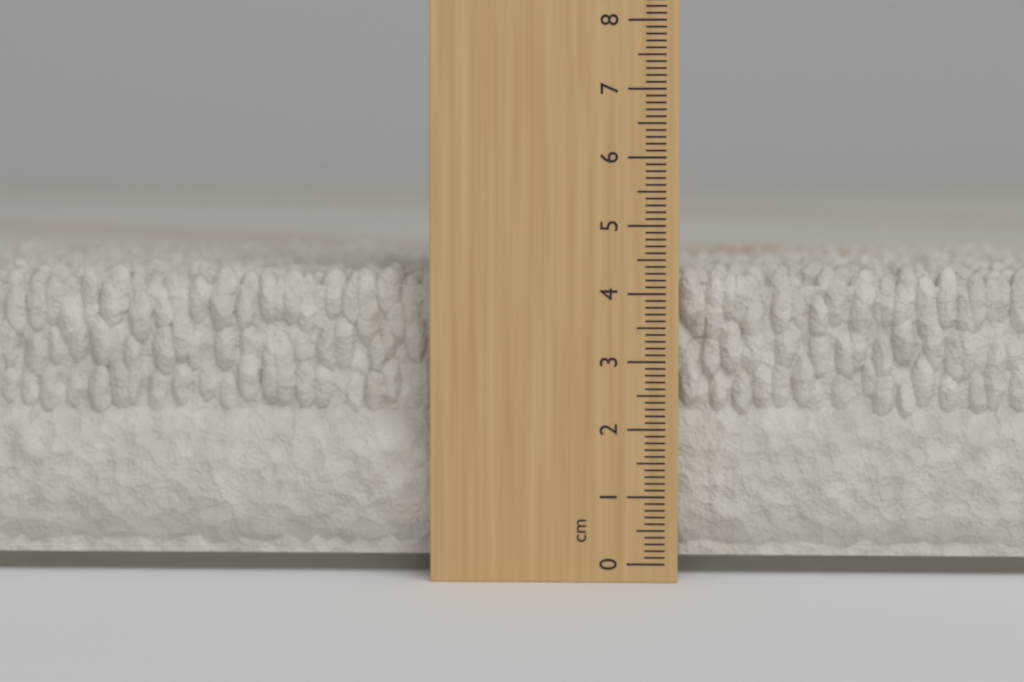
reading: 4.4 cm
